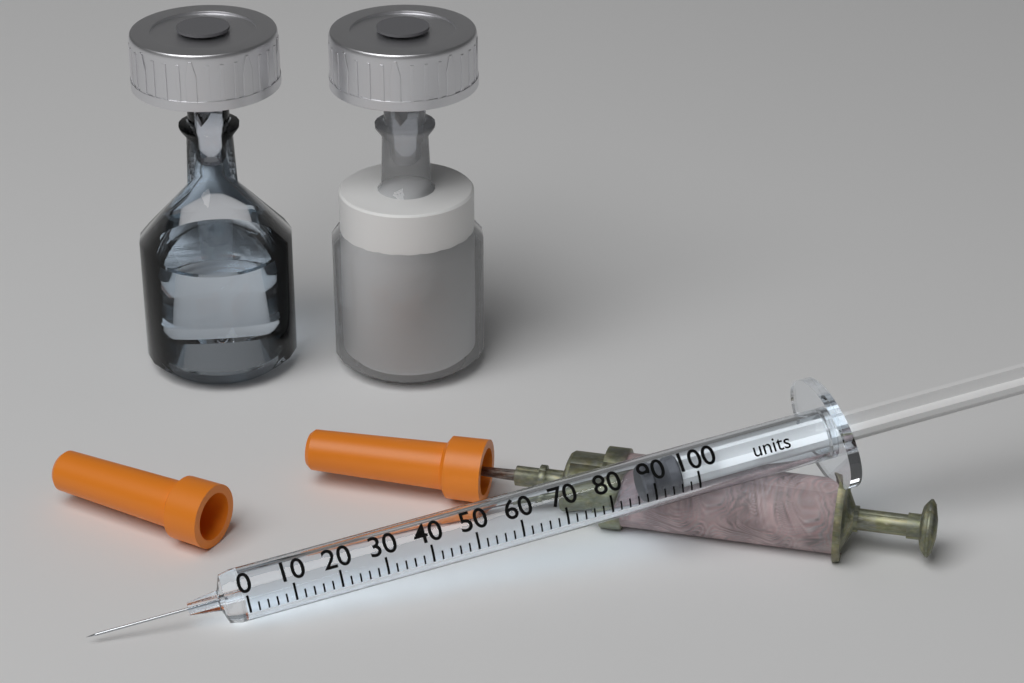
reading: 88 units
